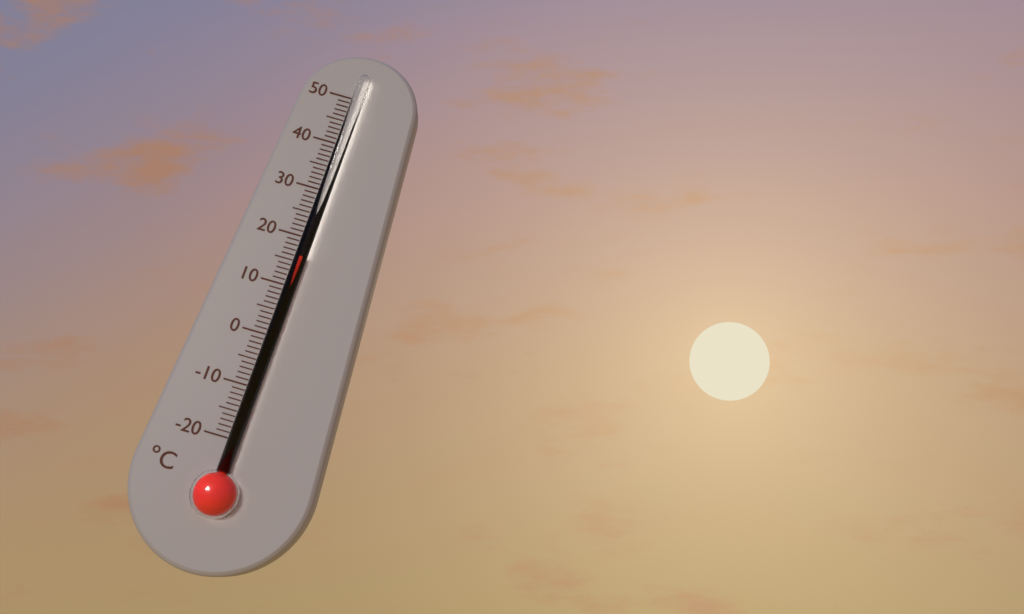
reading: 16 °C
